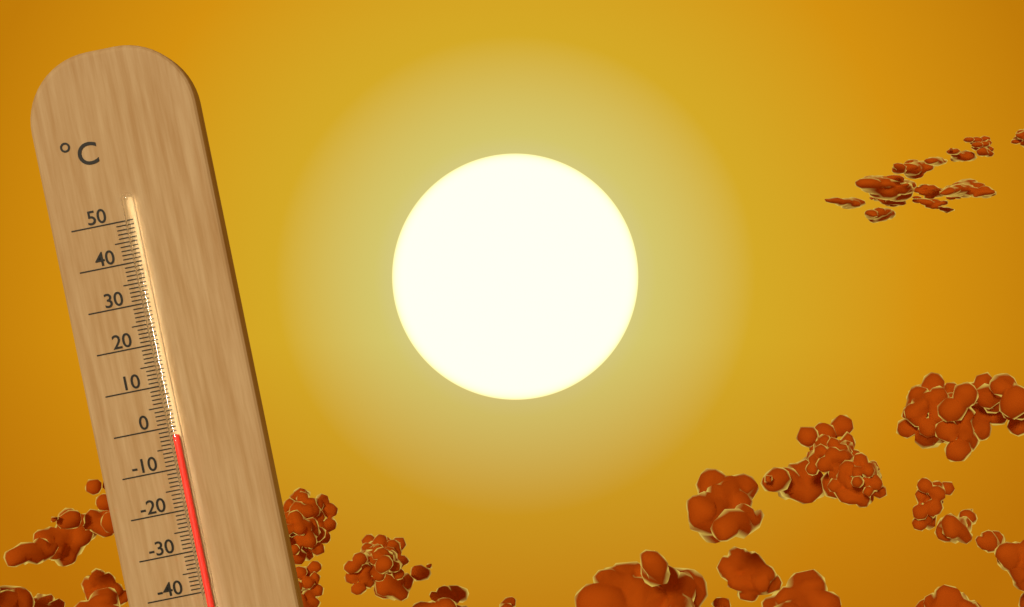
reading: -2 °C
